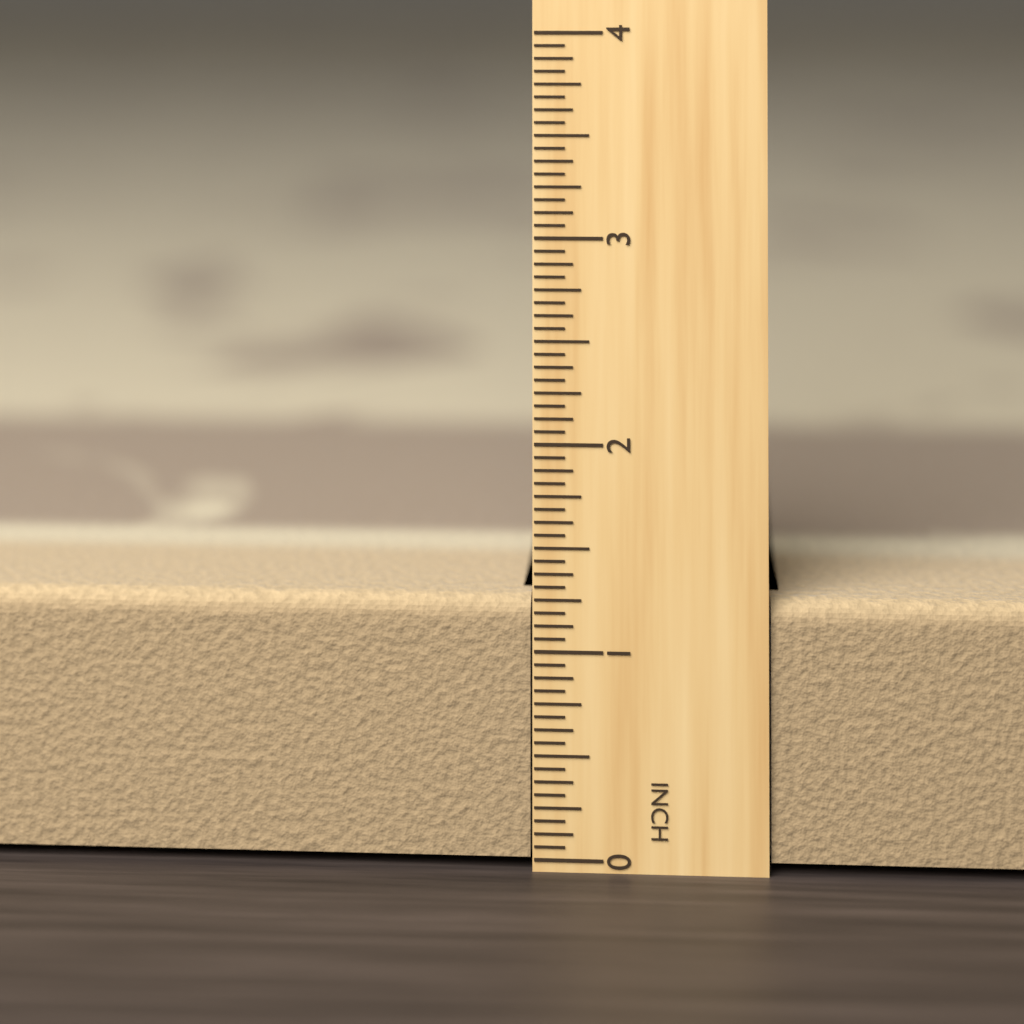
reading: 1.2500 in
